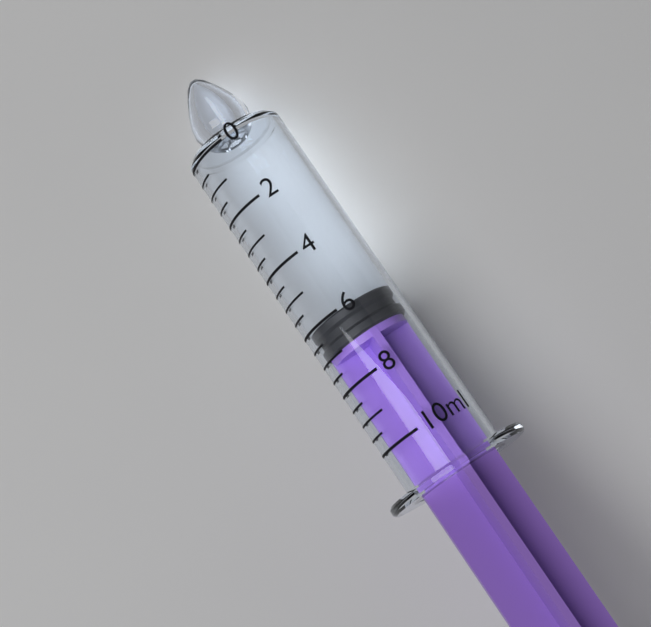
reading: 6.0 ml
